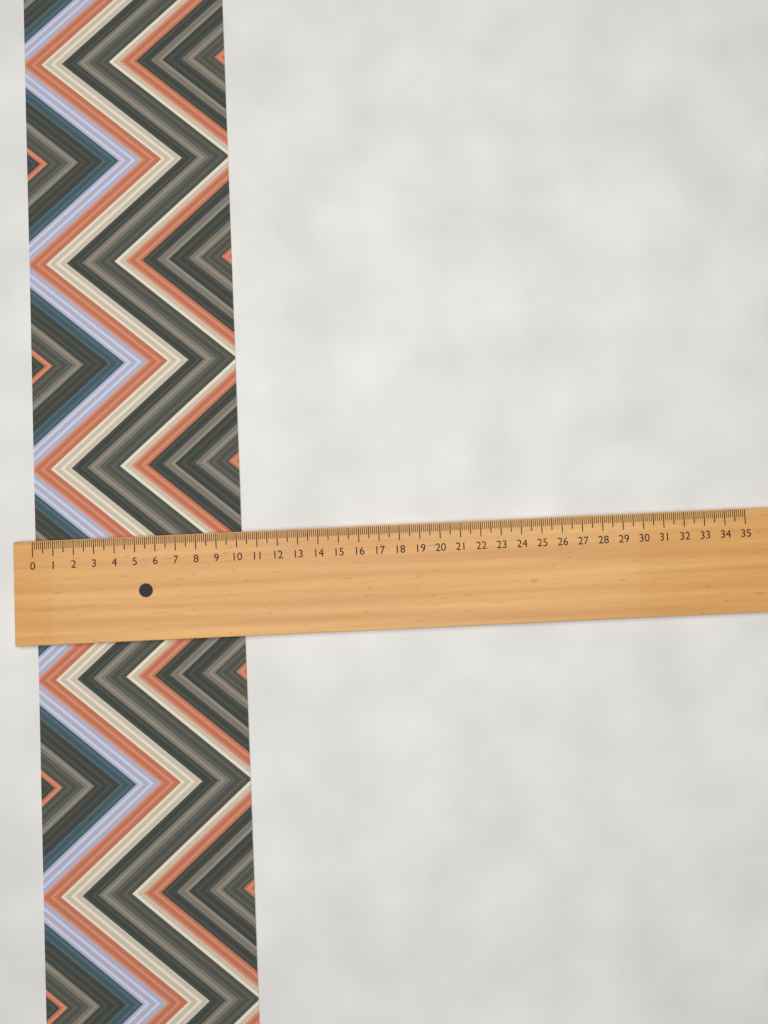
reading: 10.2 (no unit)
